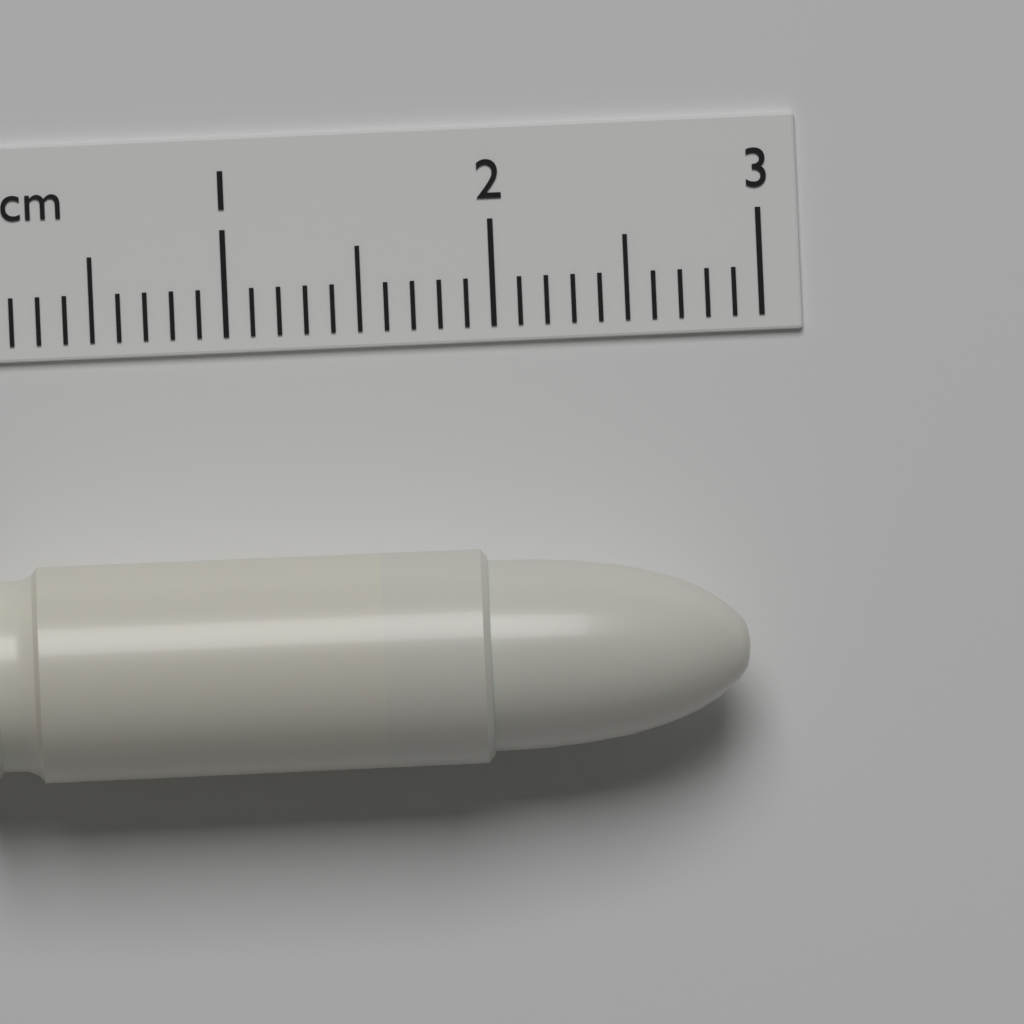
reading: 2.9 cm
